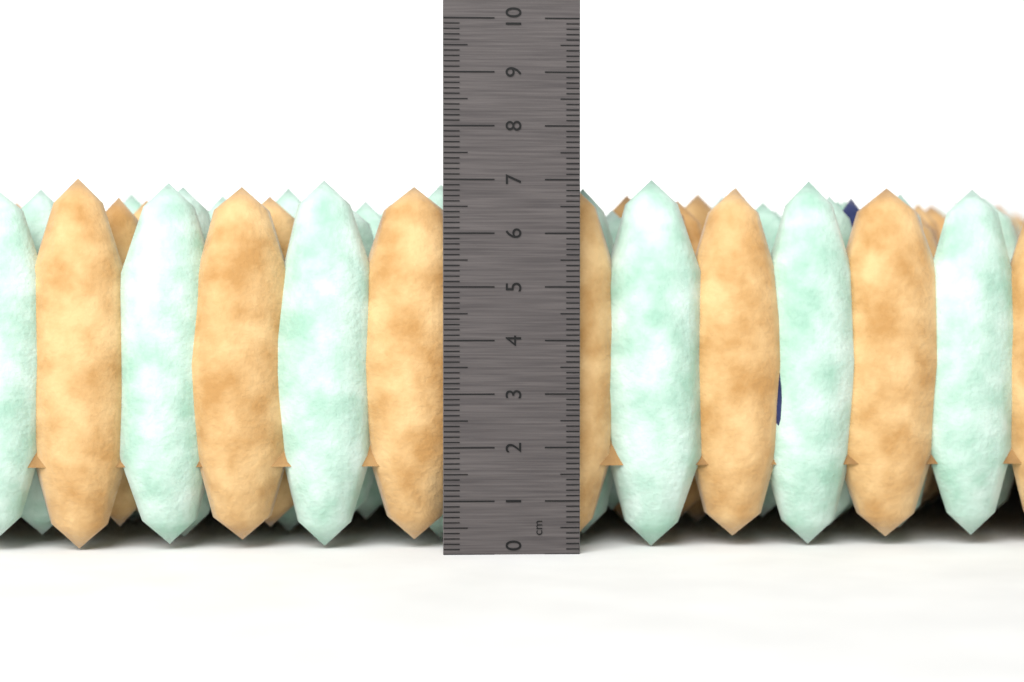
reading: 7.1 cm
